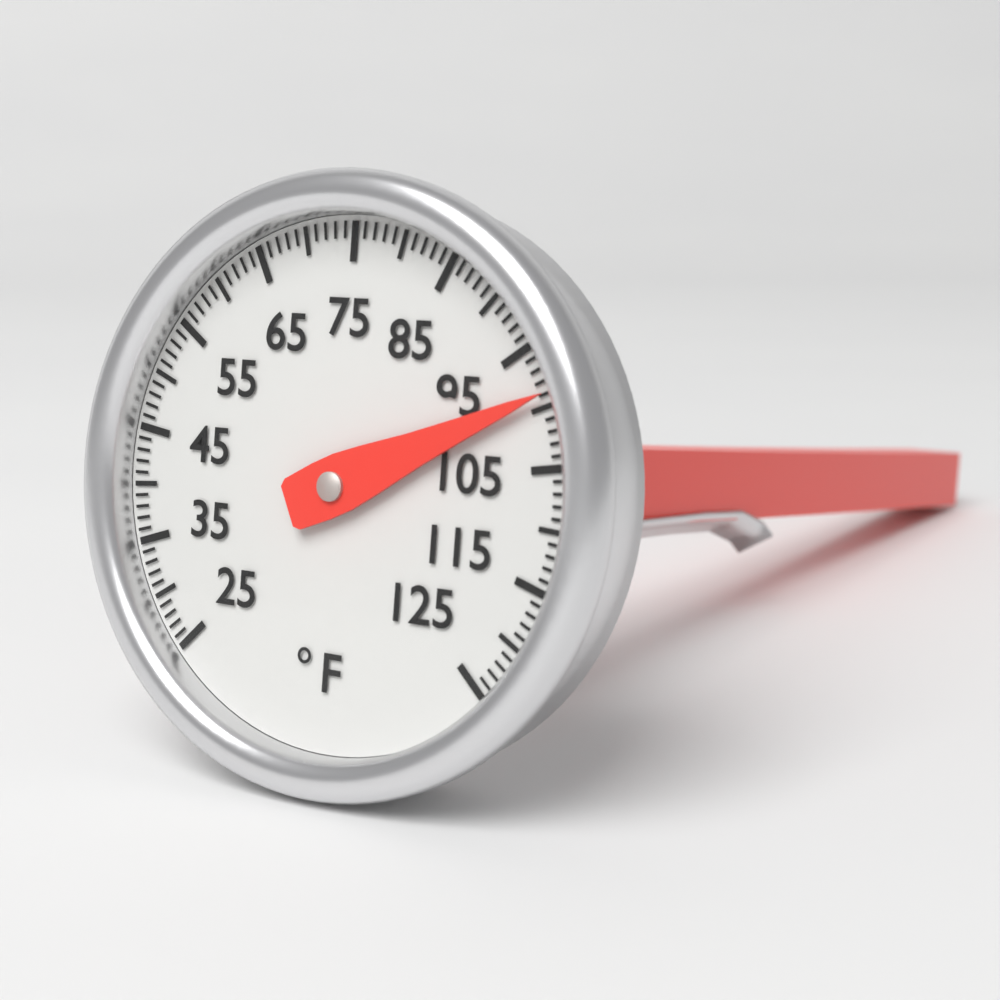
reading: 99 °F
